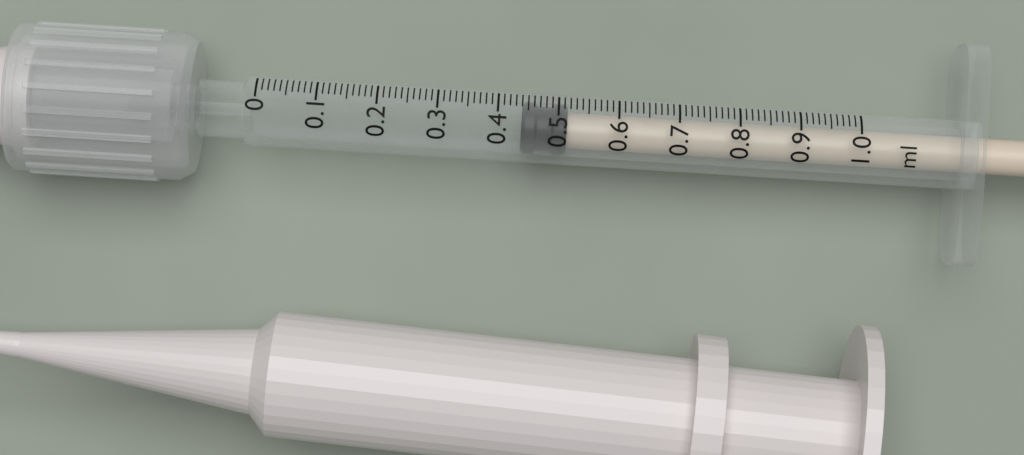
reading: 0.44 ml
